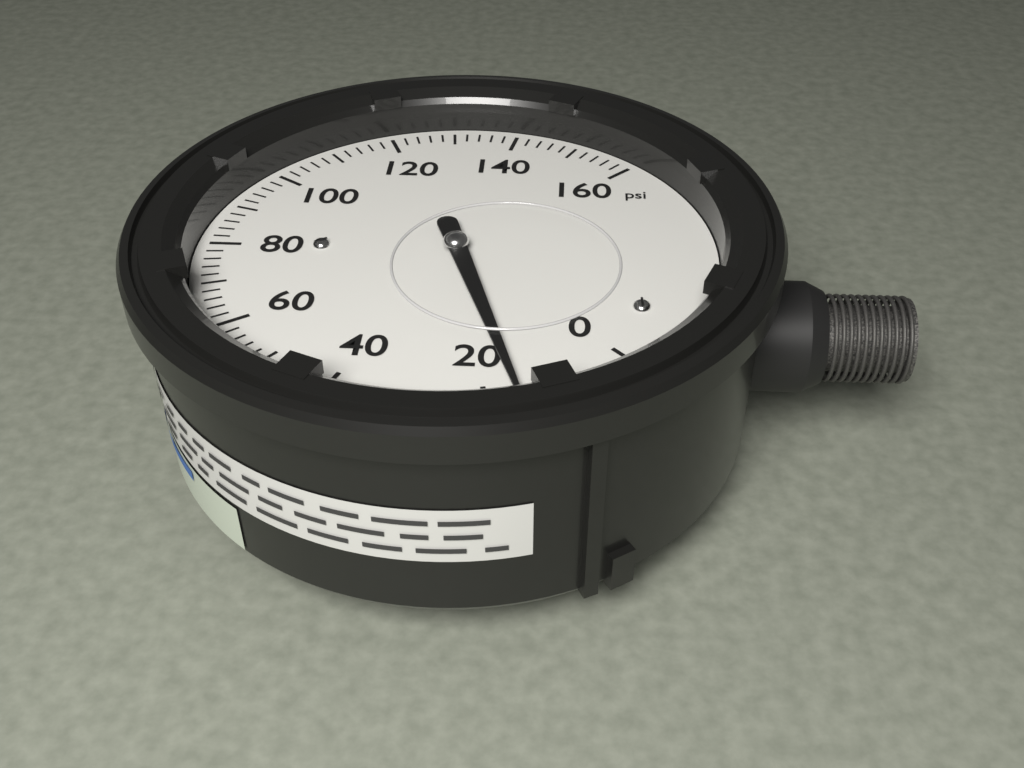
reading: 16 psi
